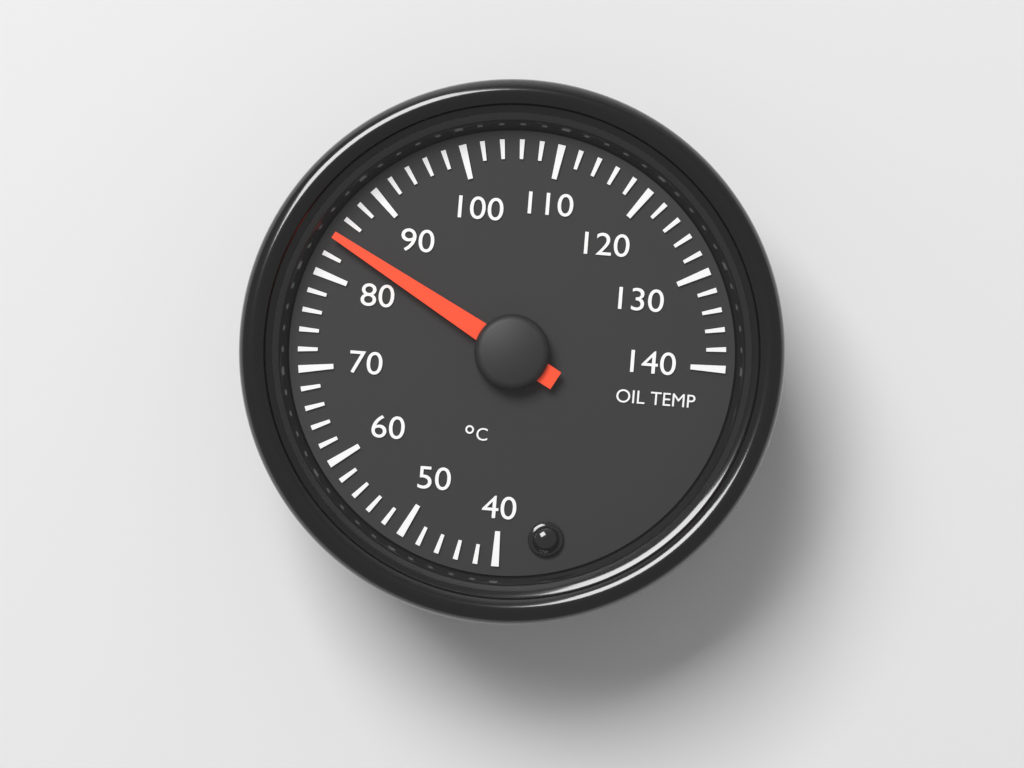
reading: 84 °C
